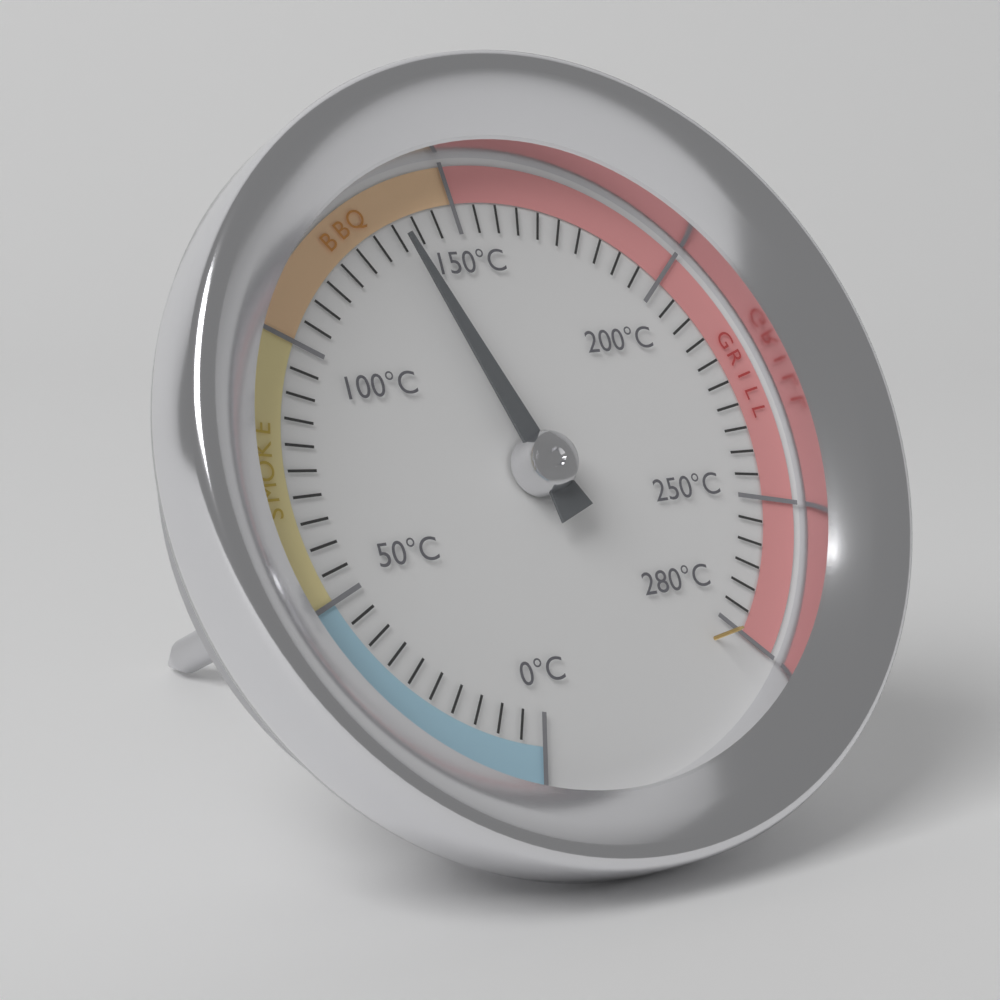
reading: 135 °C
